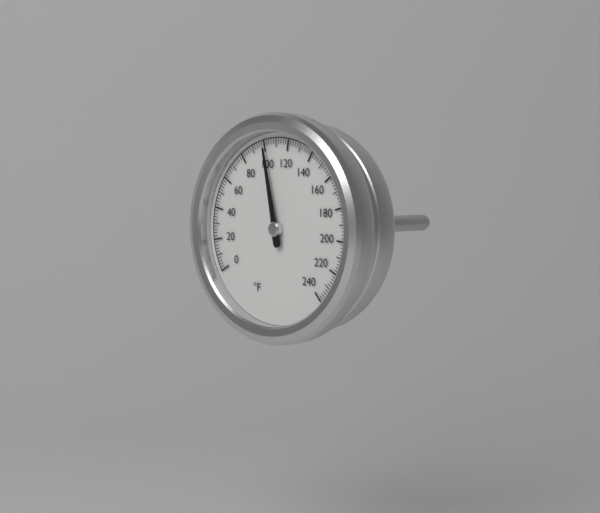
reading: 100 °F
